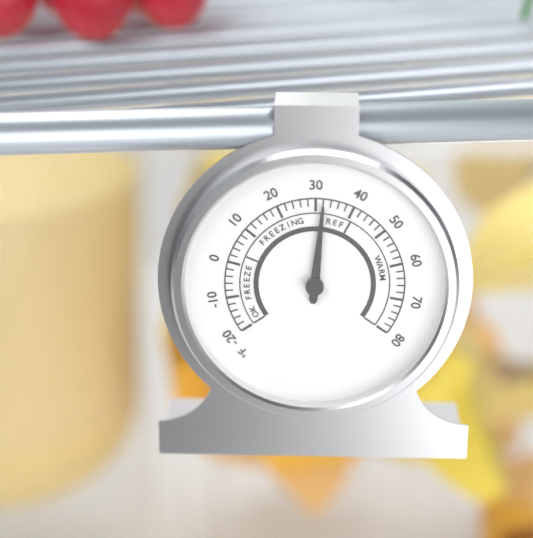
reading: 32 °F
